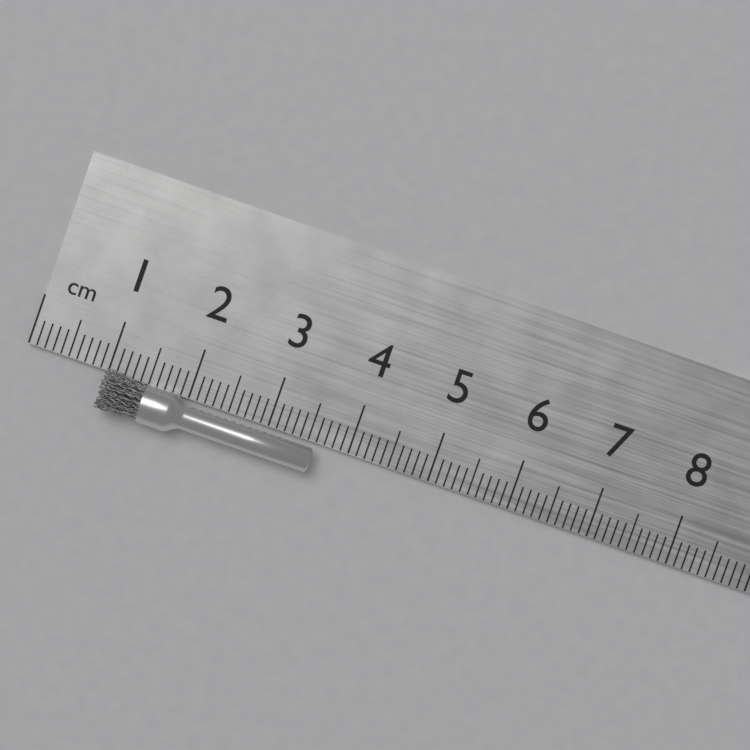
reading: 3.6 cm
